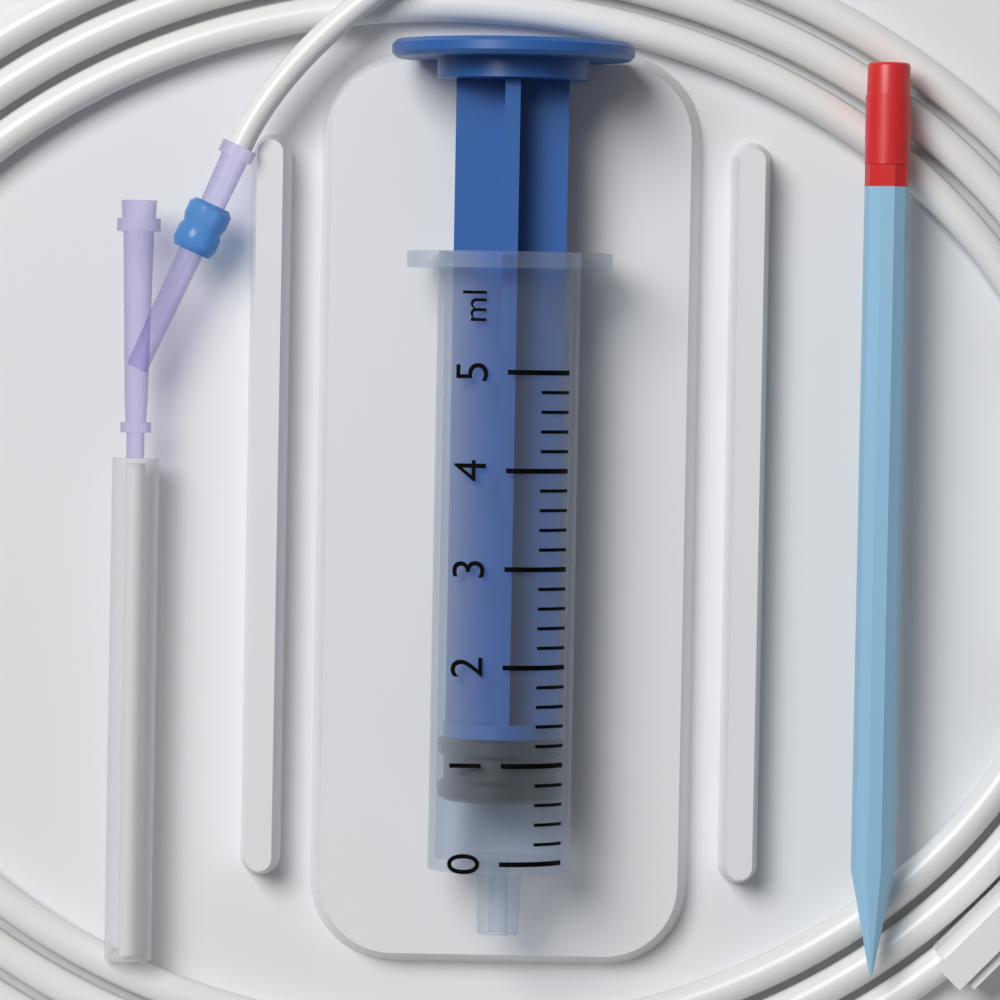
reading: 0.6 ml
